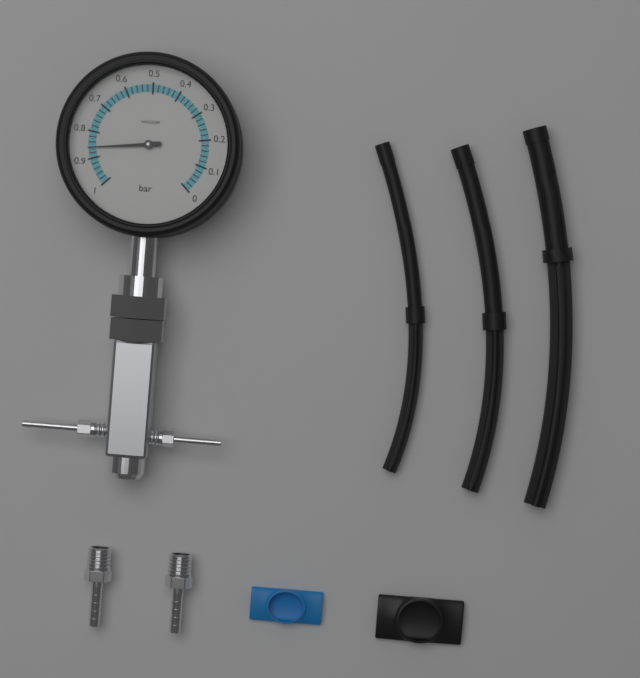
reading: 0.86 bar
